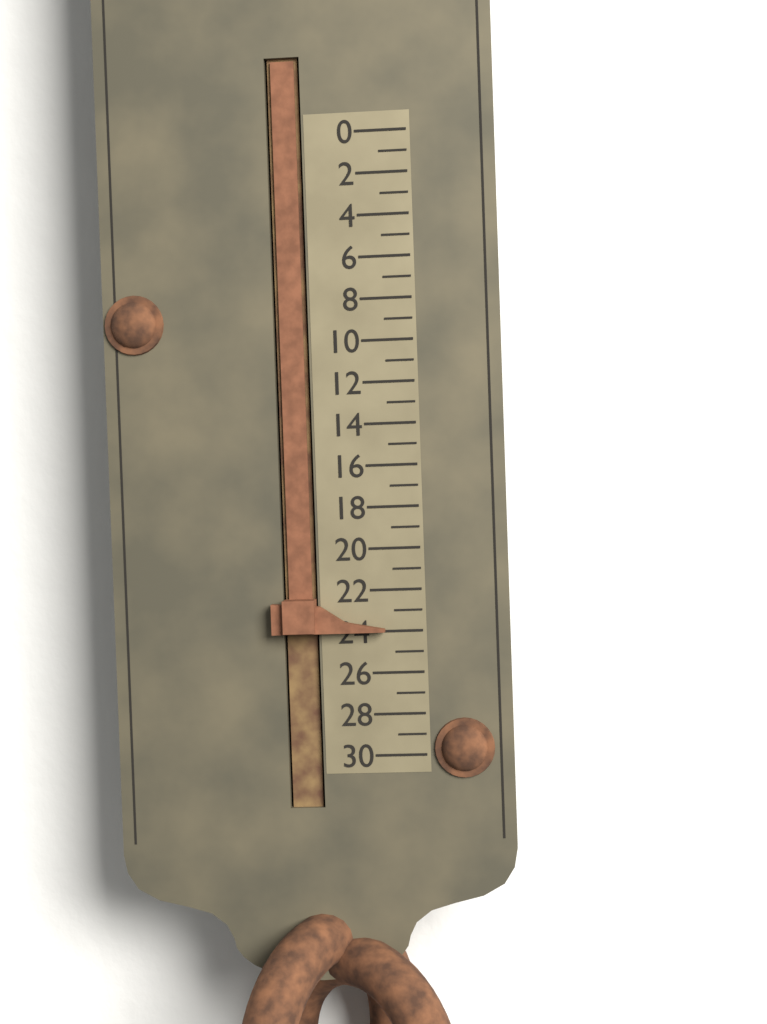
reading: 24 (no unit)
